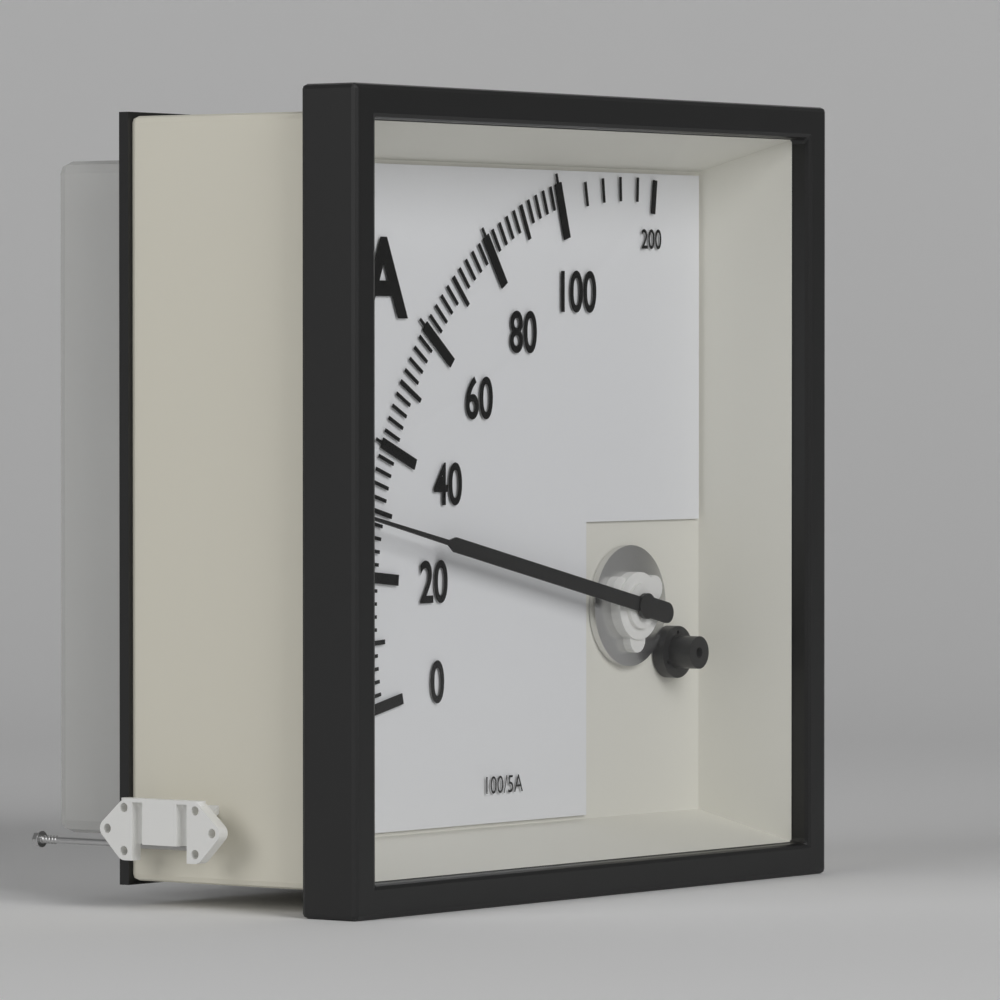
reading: 28 A
